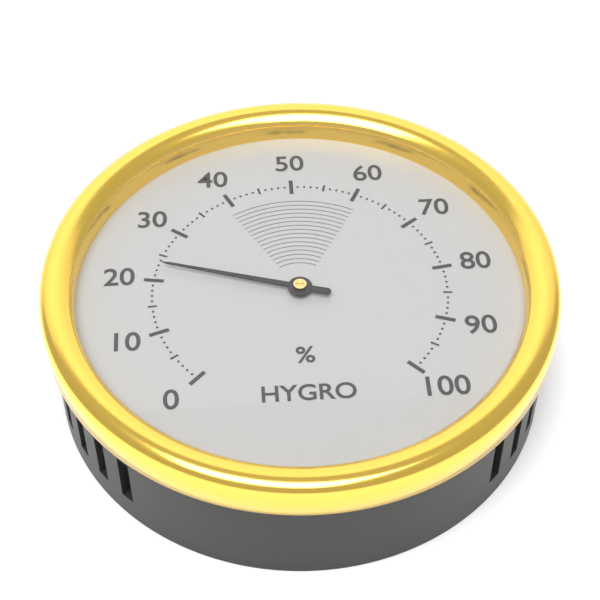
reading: 23 %
